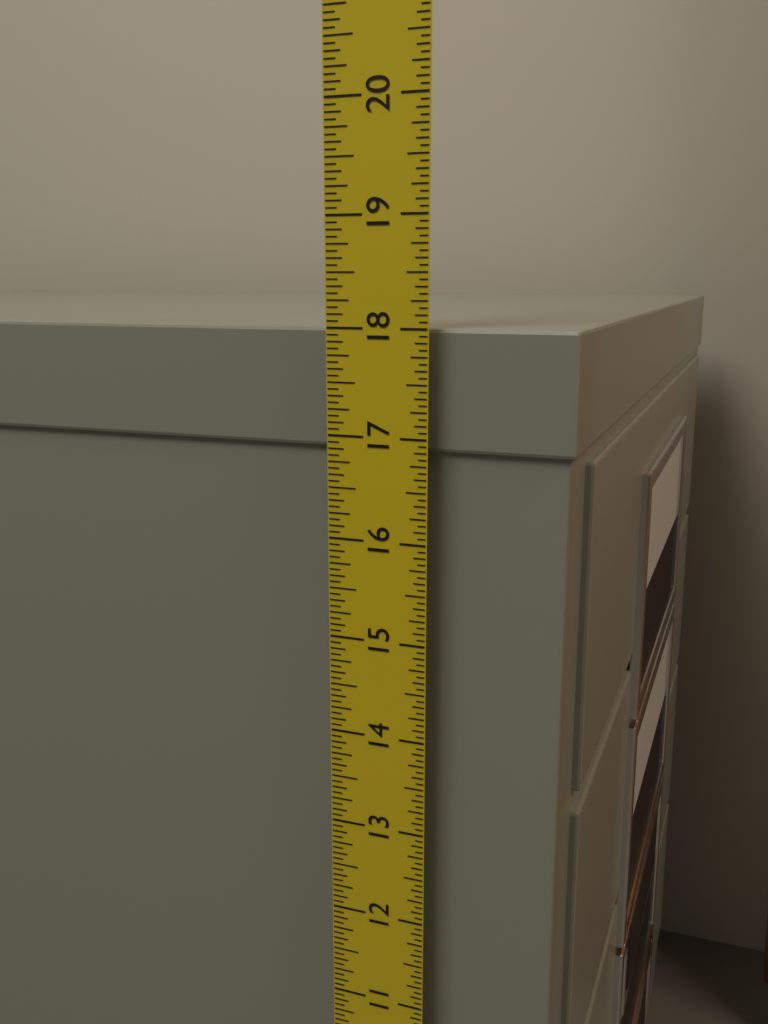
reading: 18.0000 in
